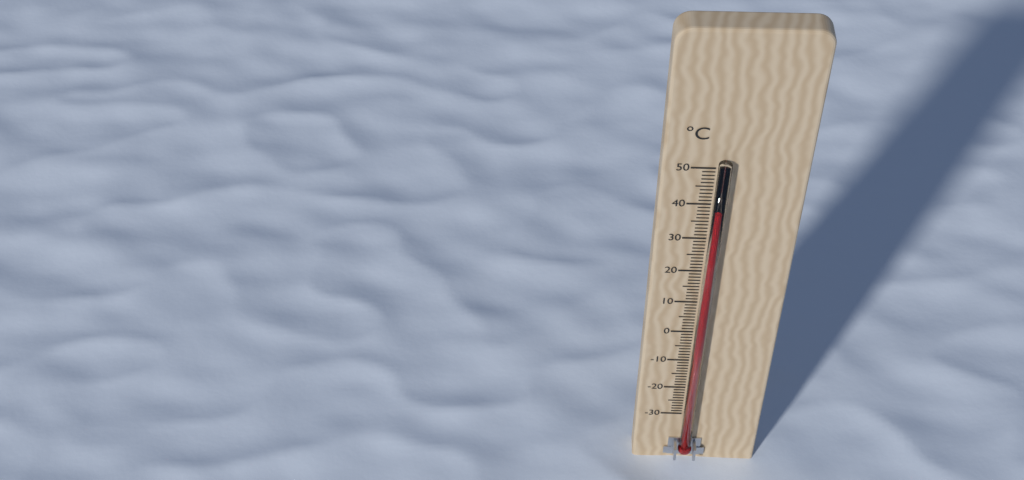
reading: 39 °C
